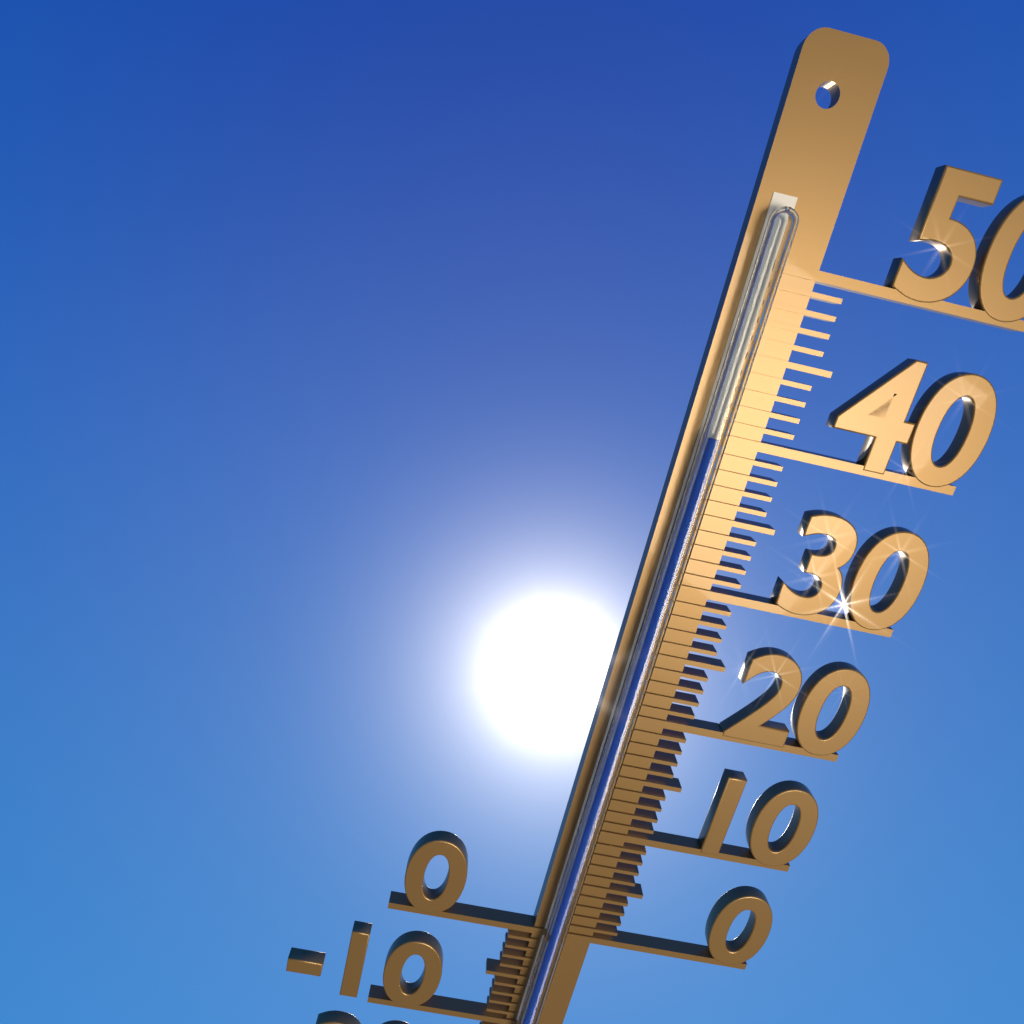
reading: 40 °C
